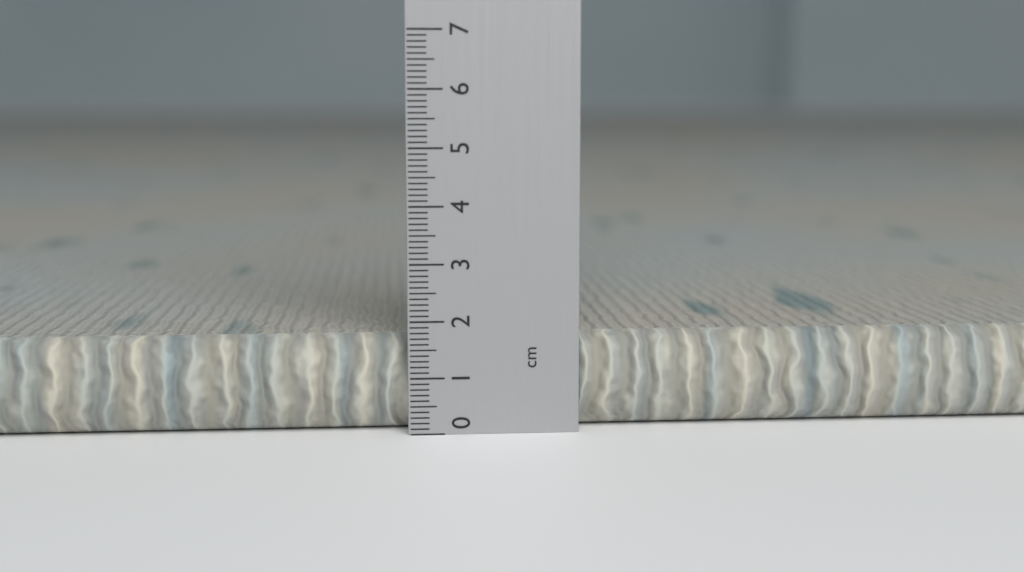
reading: 1.7 cm
